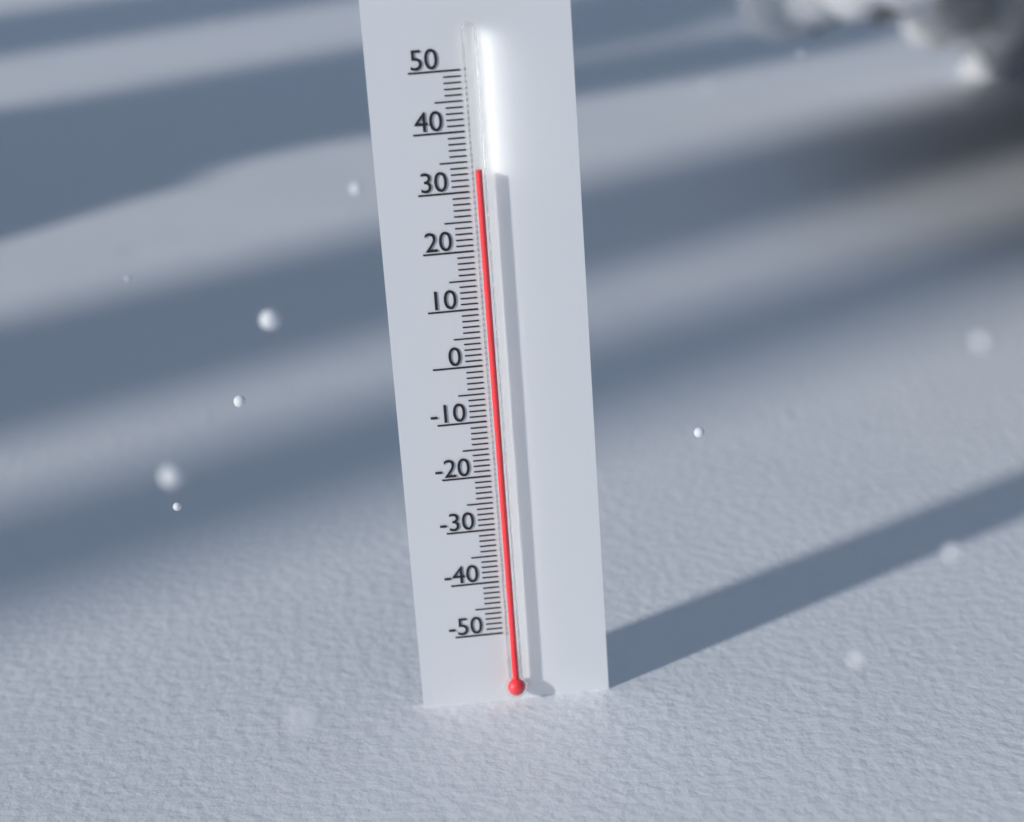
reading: 34 (no unit)
